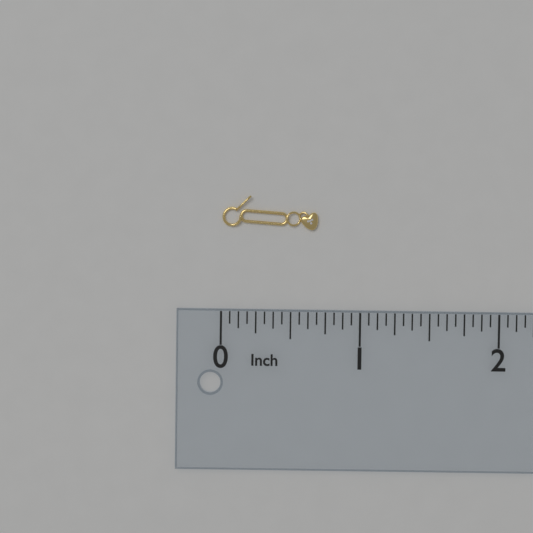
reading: 0.6875 in
